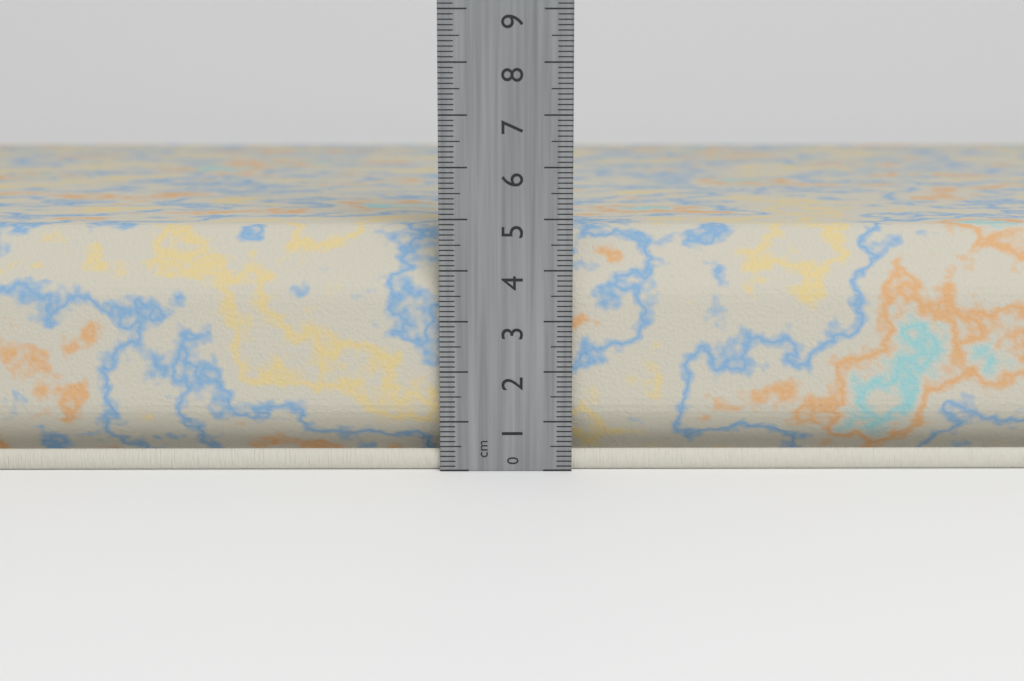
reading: 4.8 cm
